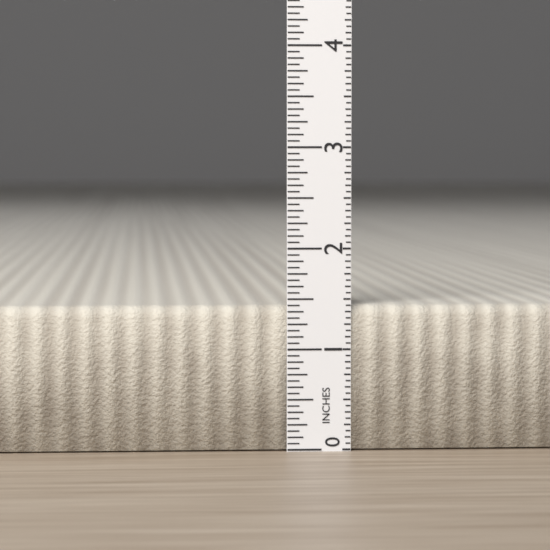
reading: 1.4375 in
